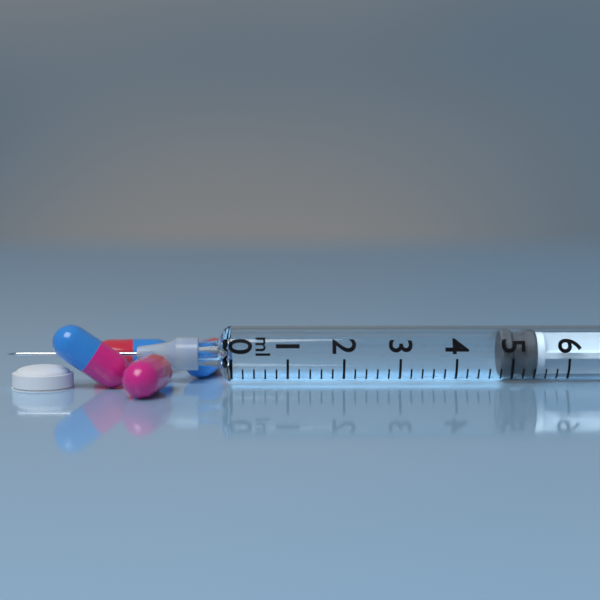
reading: 4.8 ml
